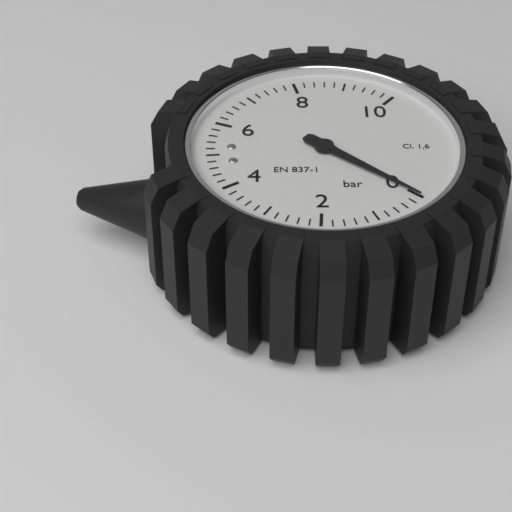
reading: 0.0 bar
